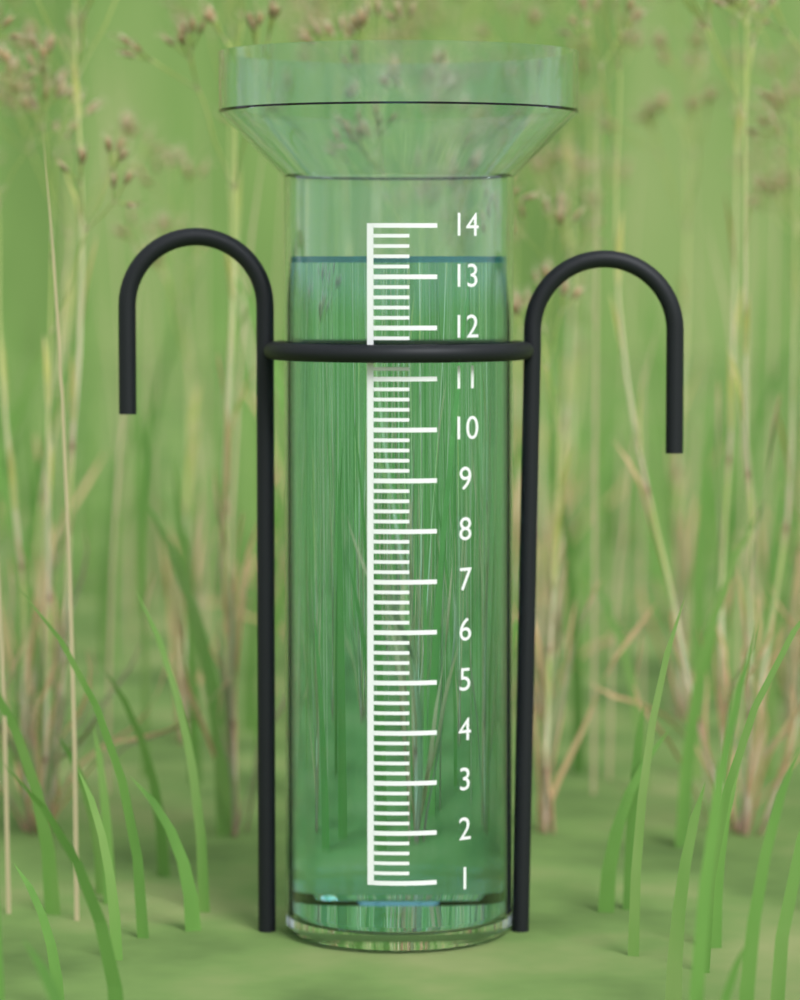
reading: 13.4 (no unit)
